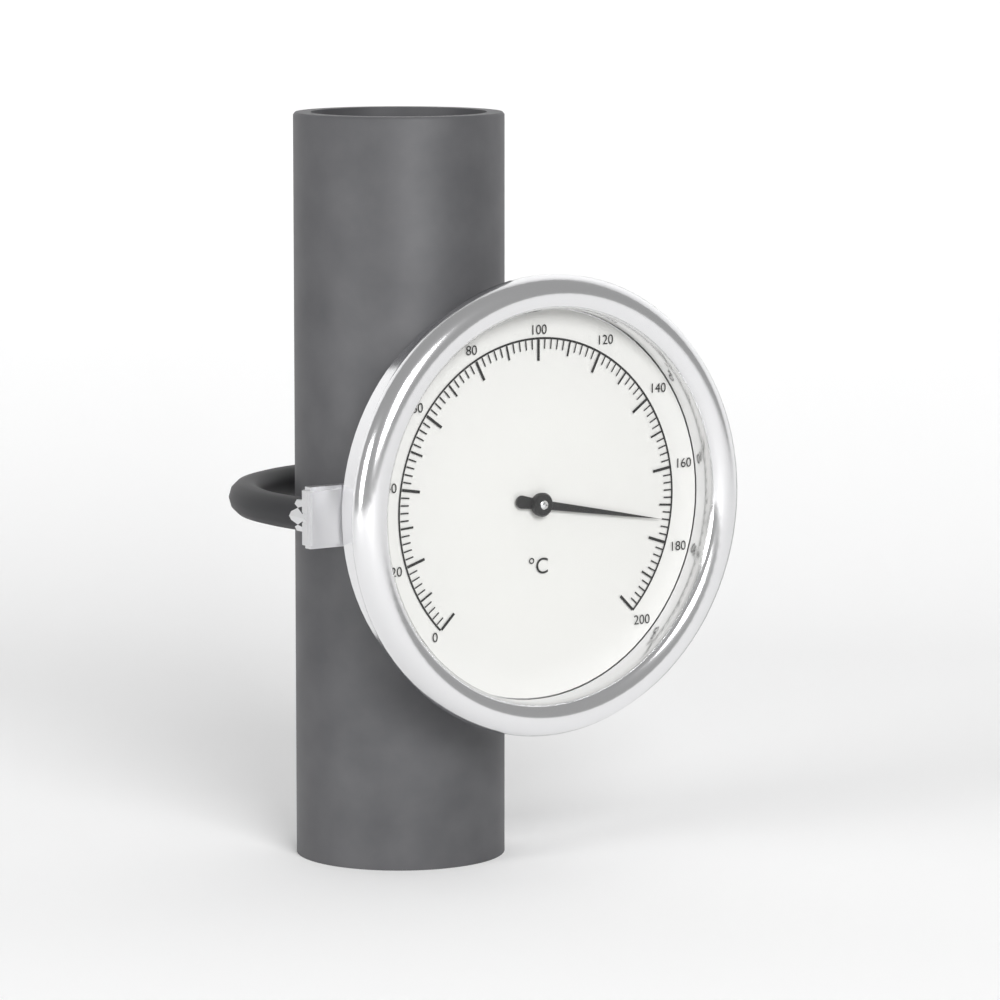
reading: 174 °C
